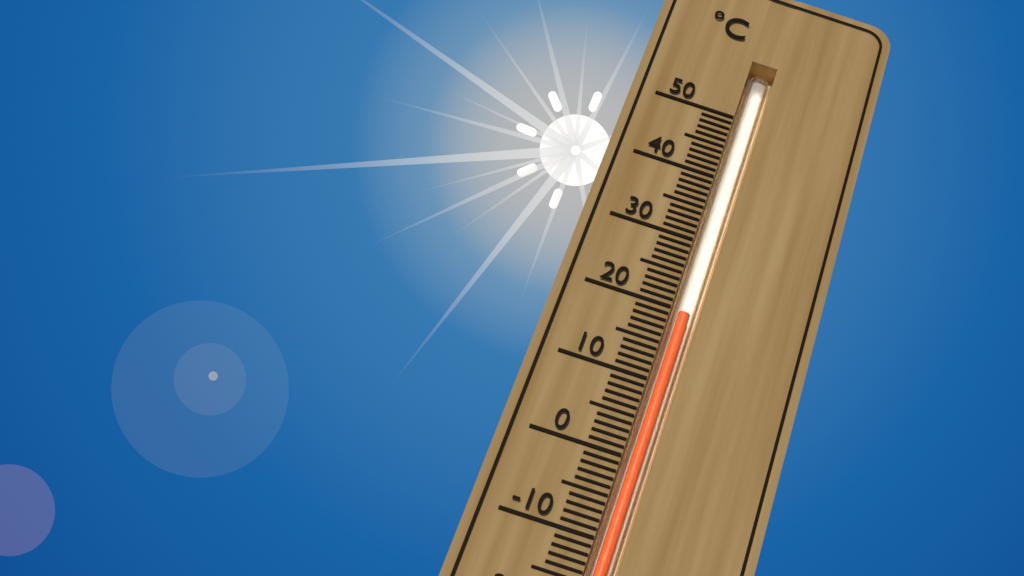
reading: 20 °C
